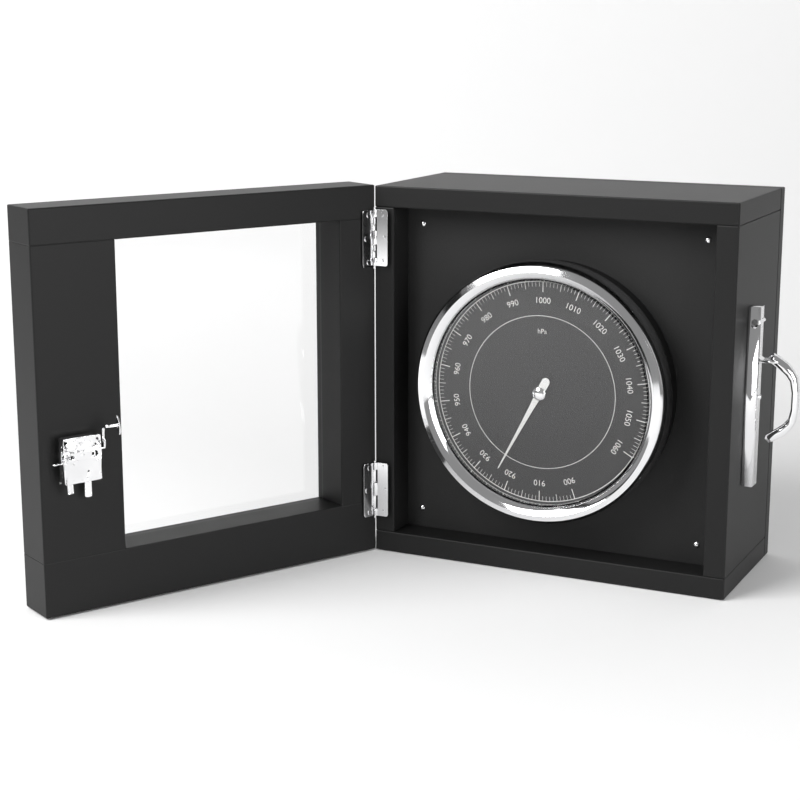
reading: 924 hPa
